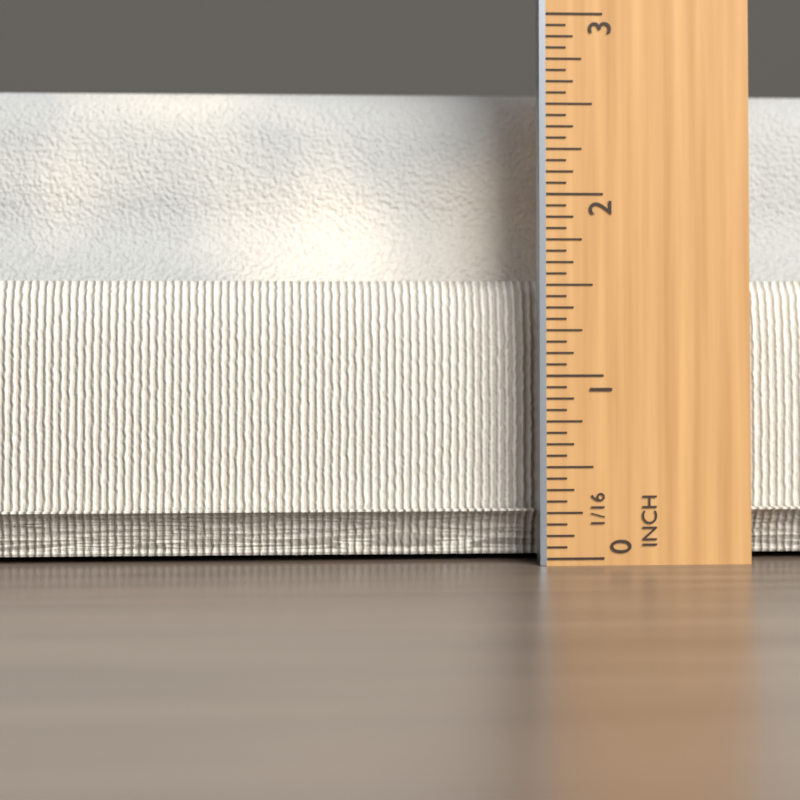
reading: 2.6250 in
